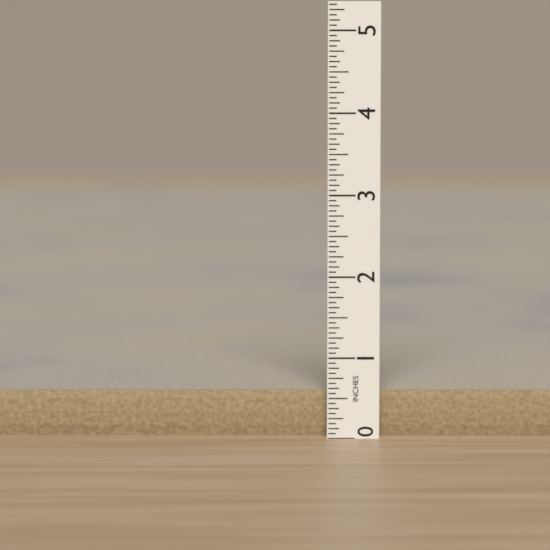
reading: 0.5625 in
